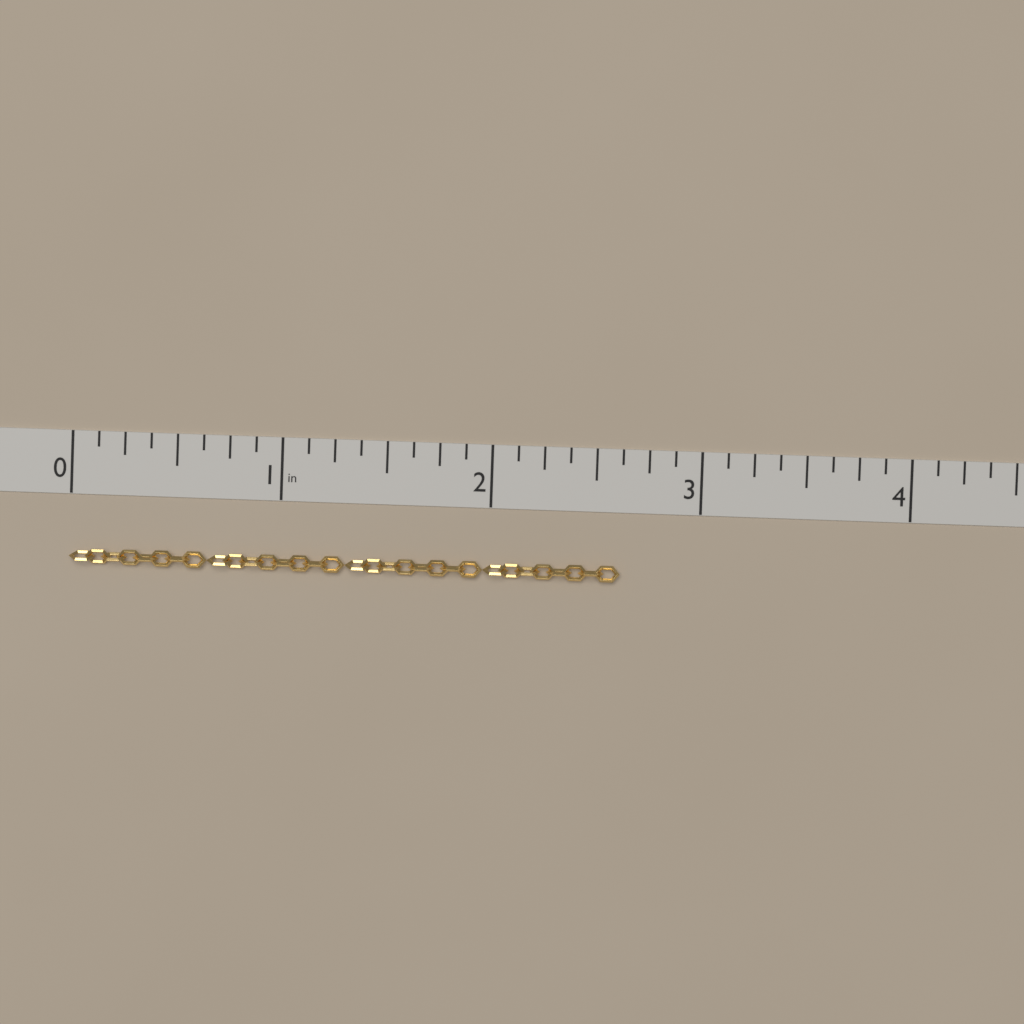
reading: 2.625 in
